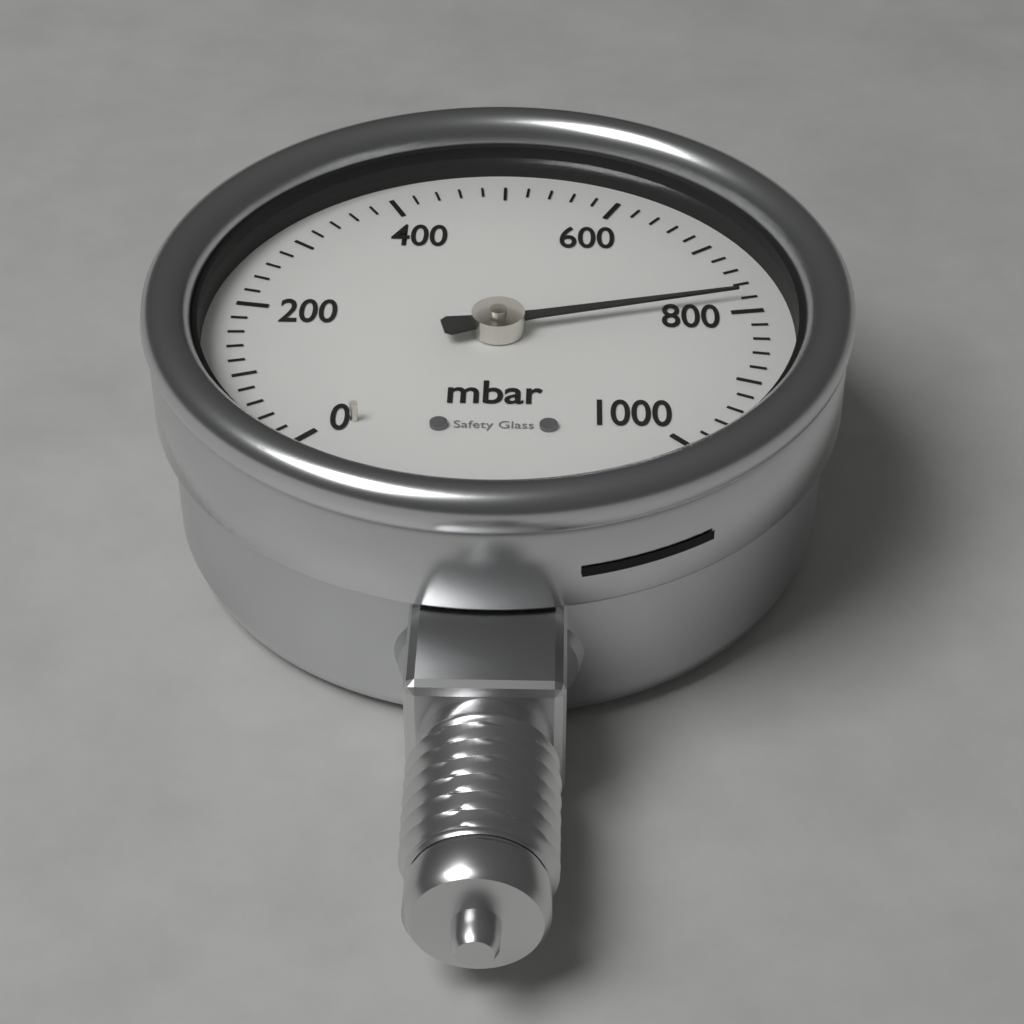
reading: 780 mbar
